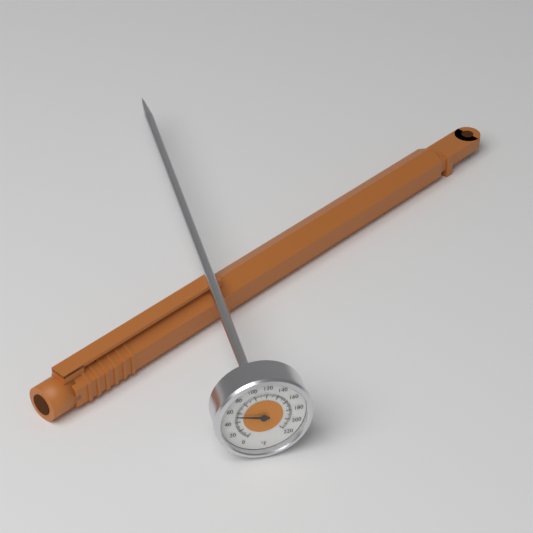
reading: 54 °F
